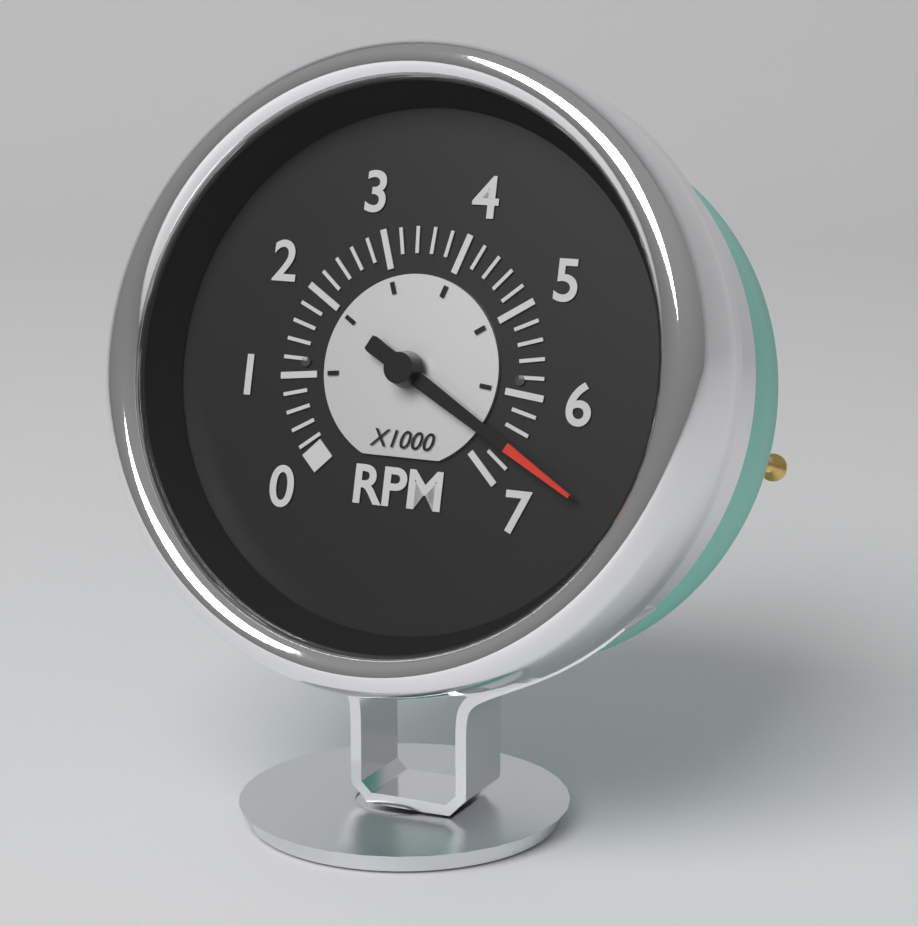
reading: 6600 RPM
